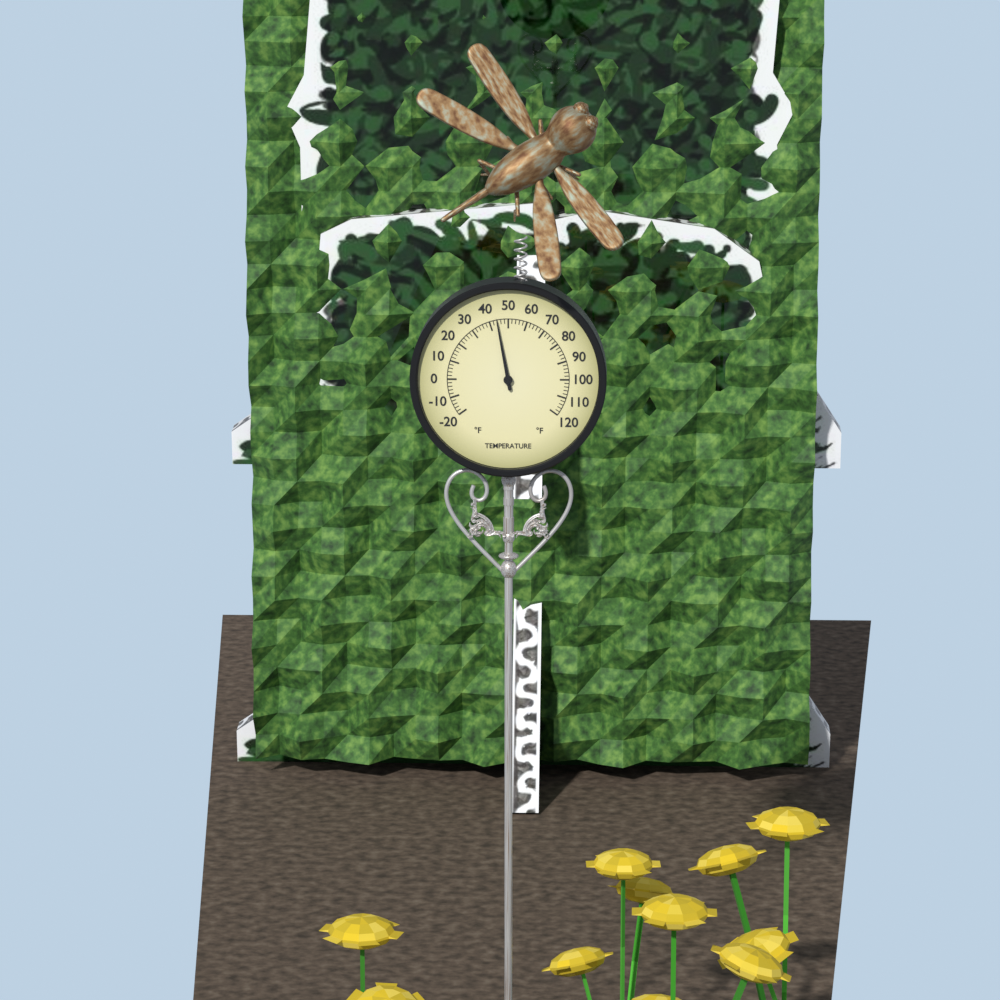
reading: 44 °F
